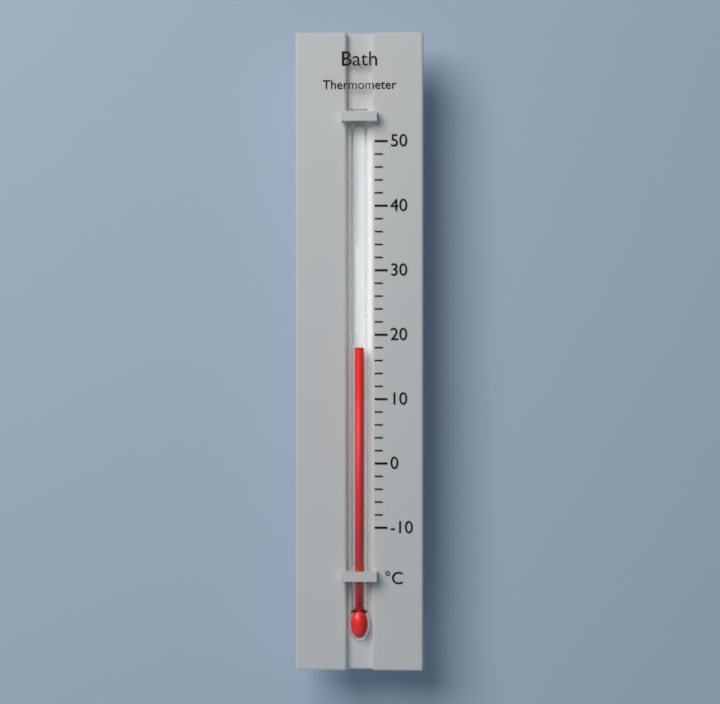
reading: 18 °C
